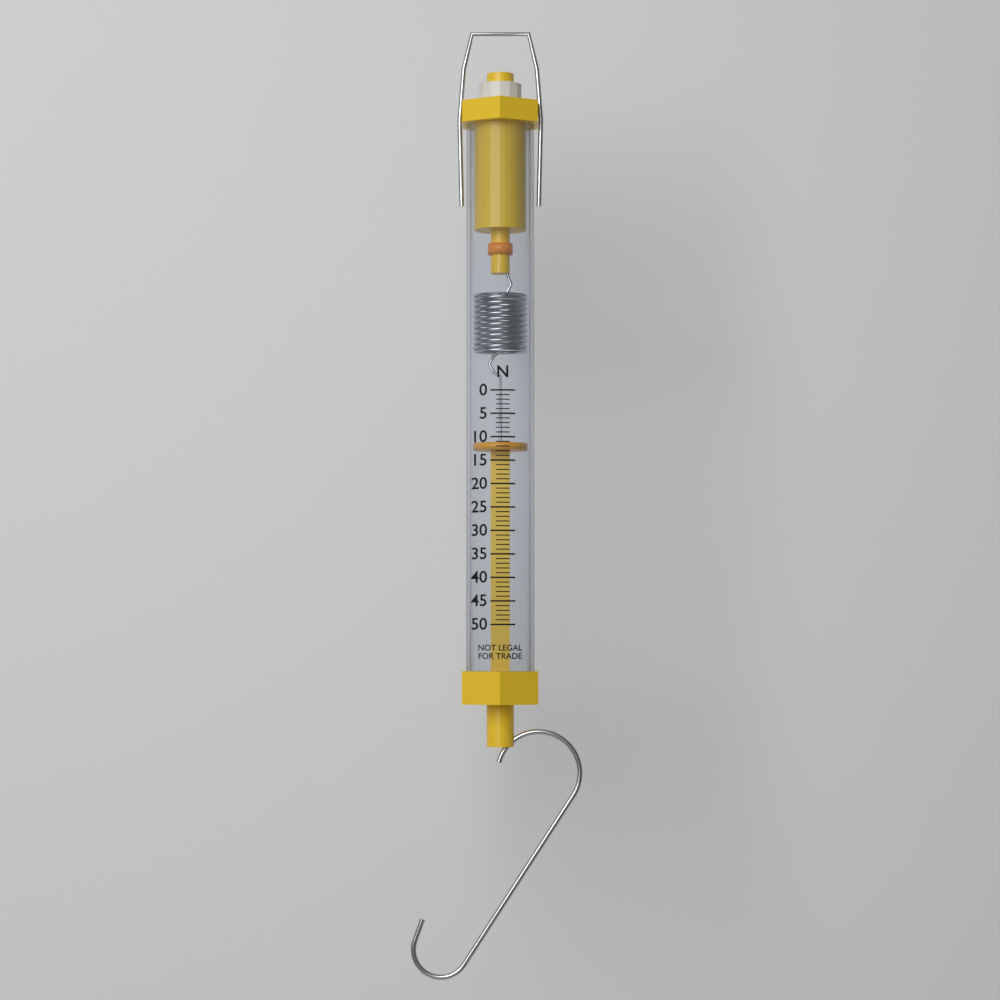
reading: 11 N
